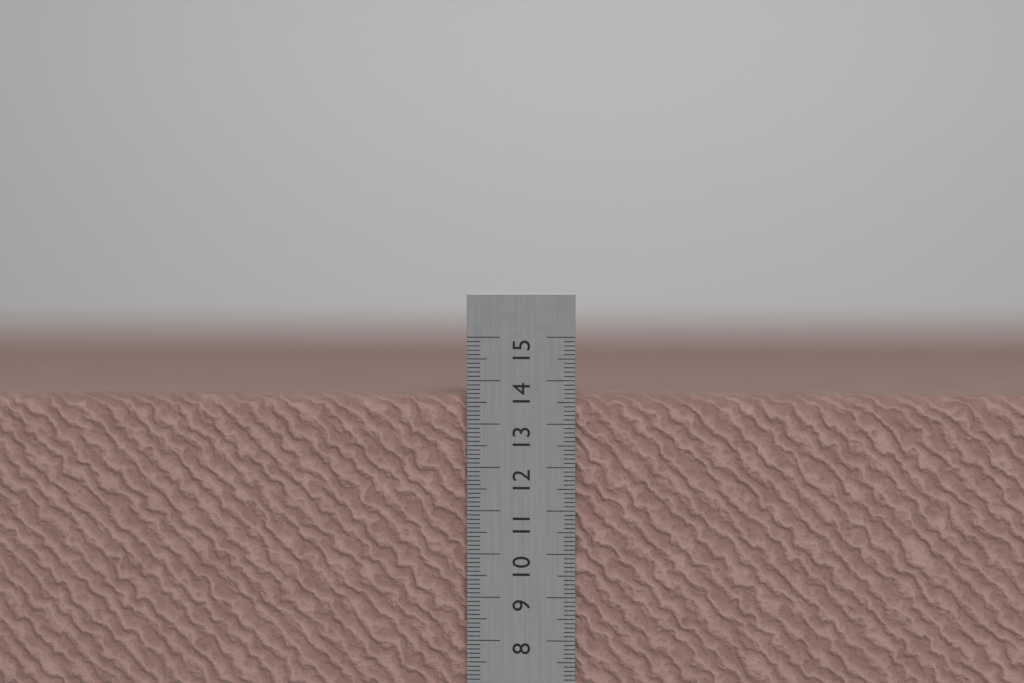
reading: 13.7 cm
